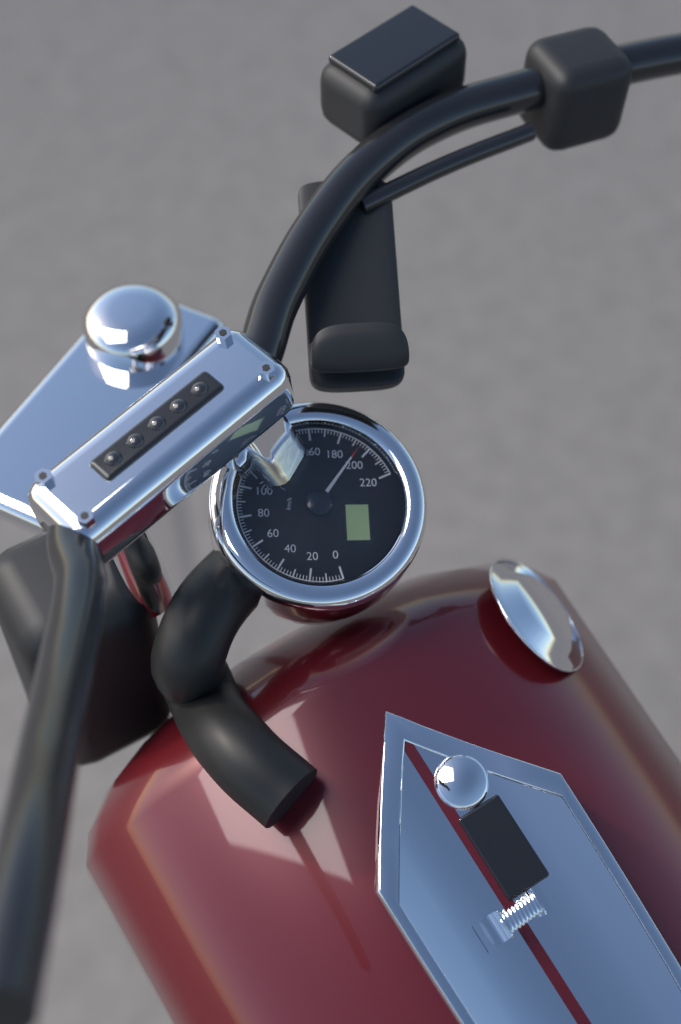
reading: 194 km/h
